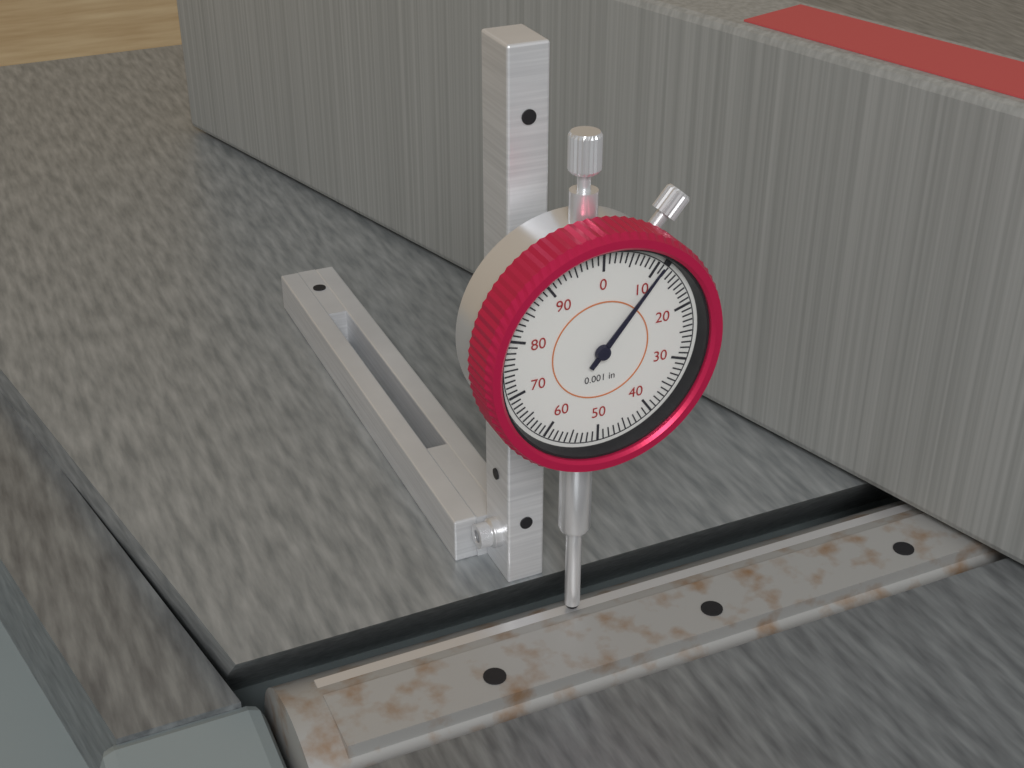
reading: 0.011 in
